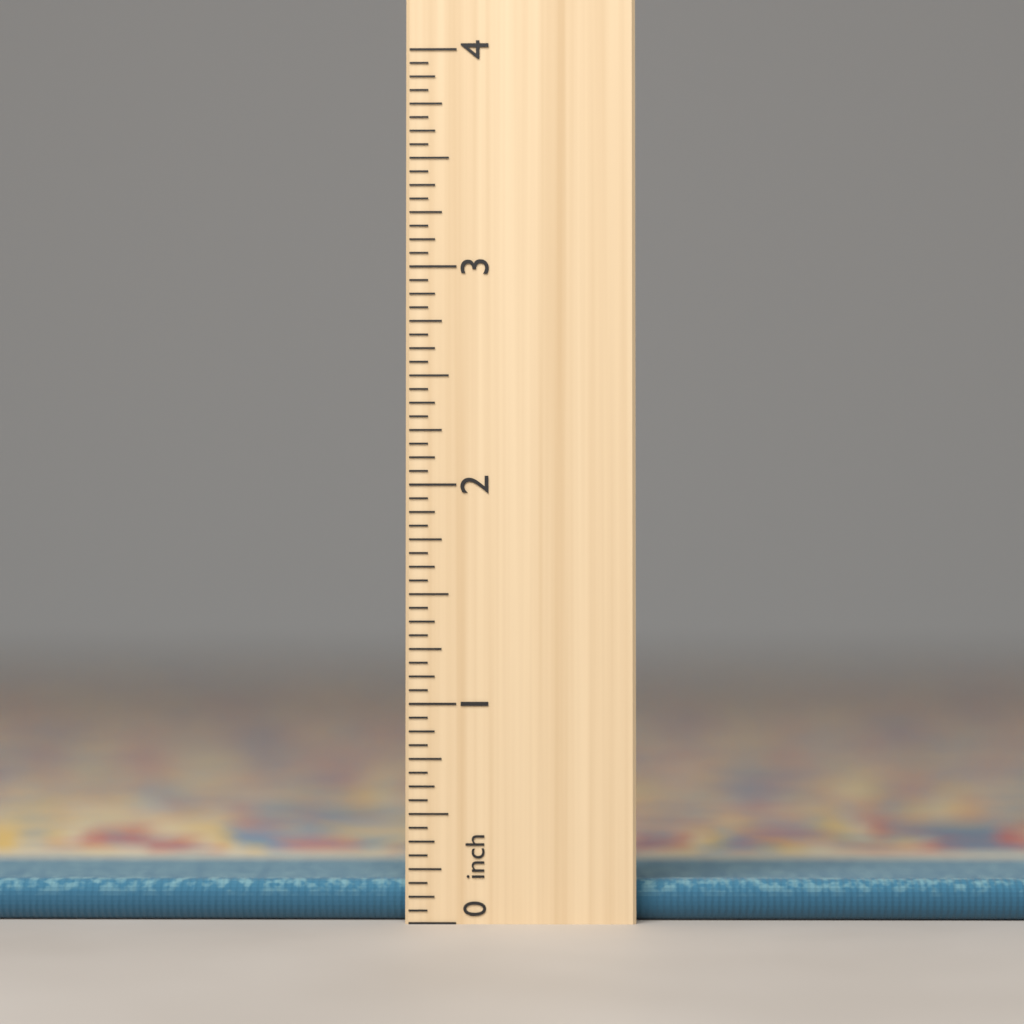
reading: 0.1875 inch
